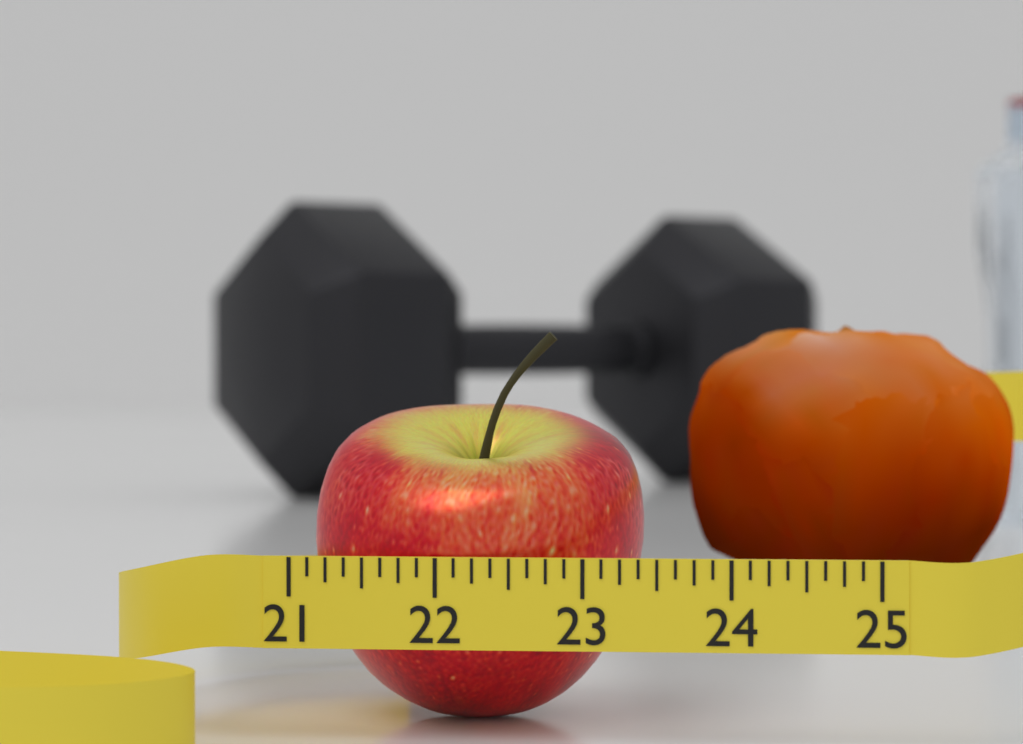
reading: 23.375 (no unit)
